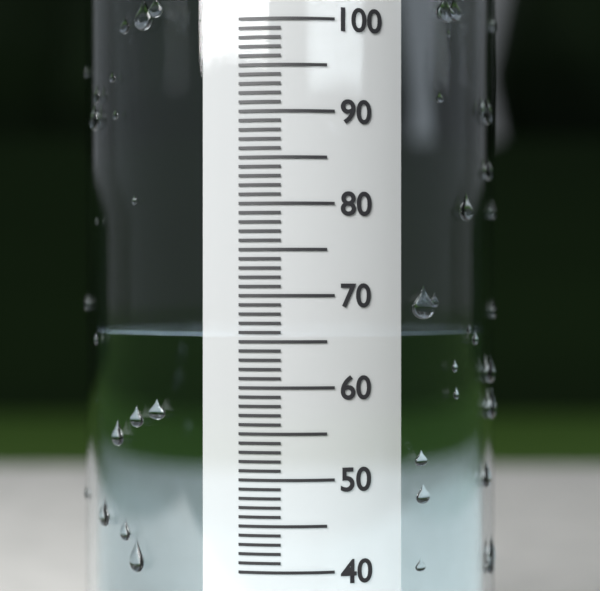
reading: 66 (no unit)
